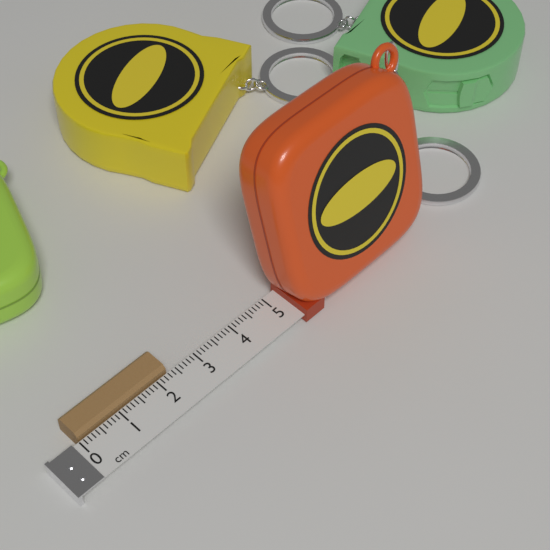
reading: 2.3 cm
